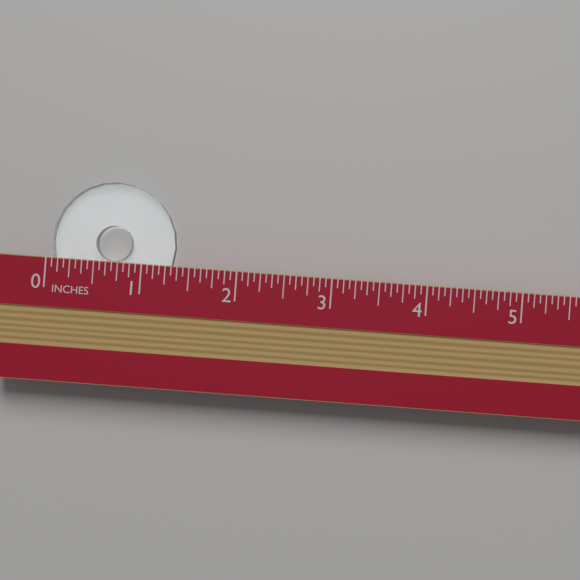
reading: 1.3125 in
